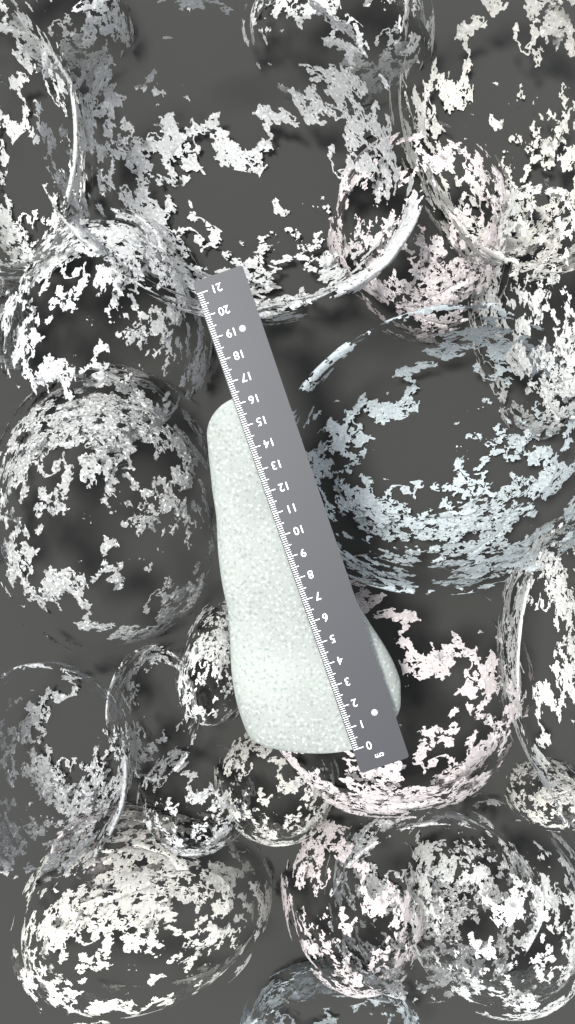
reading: 16.3 cm
